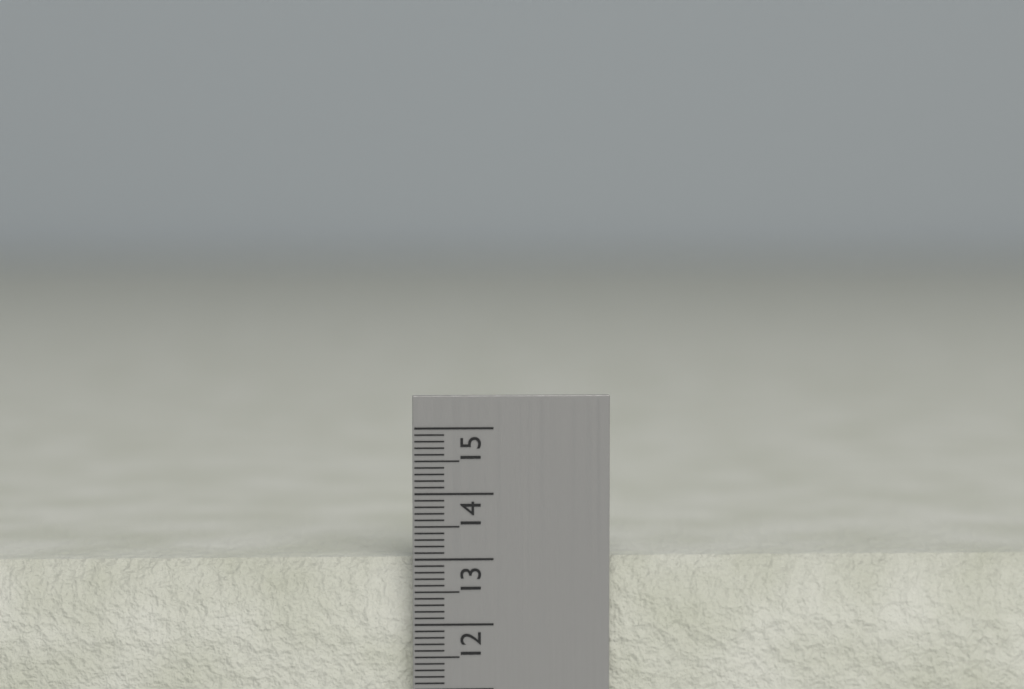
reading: 13.0 cm
